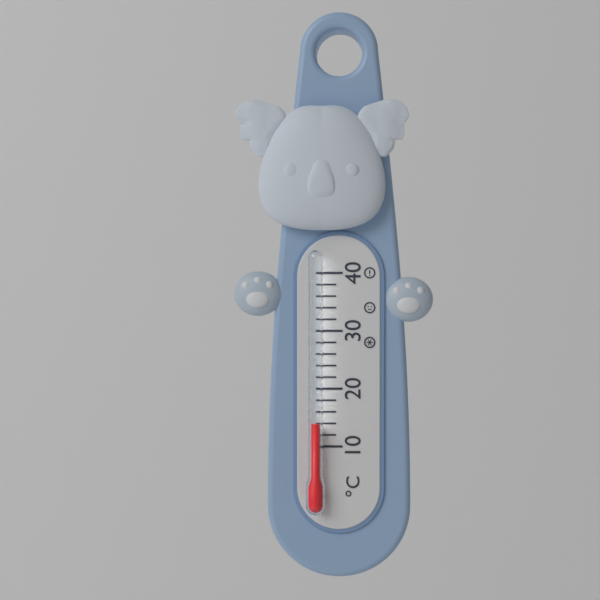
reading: 14 °C
